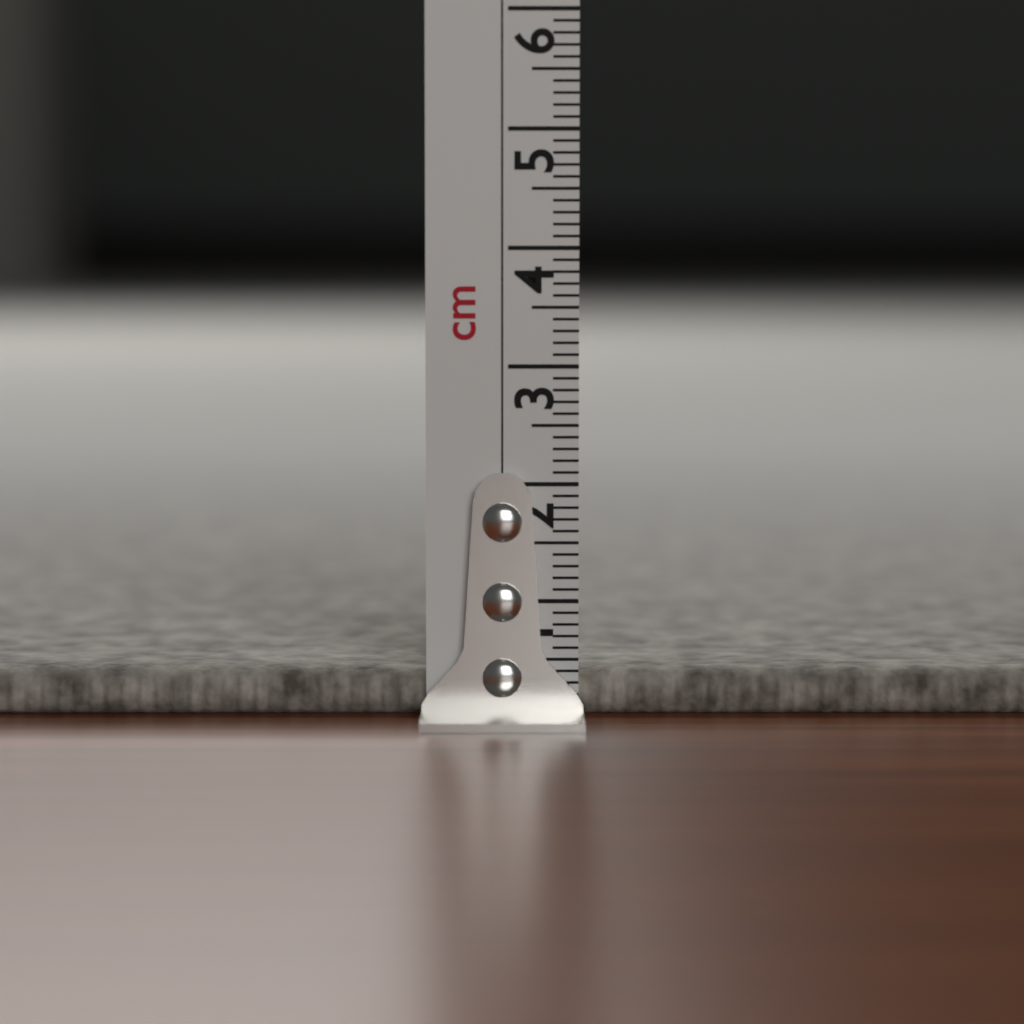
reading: 0.4 cm
